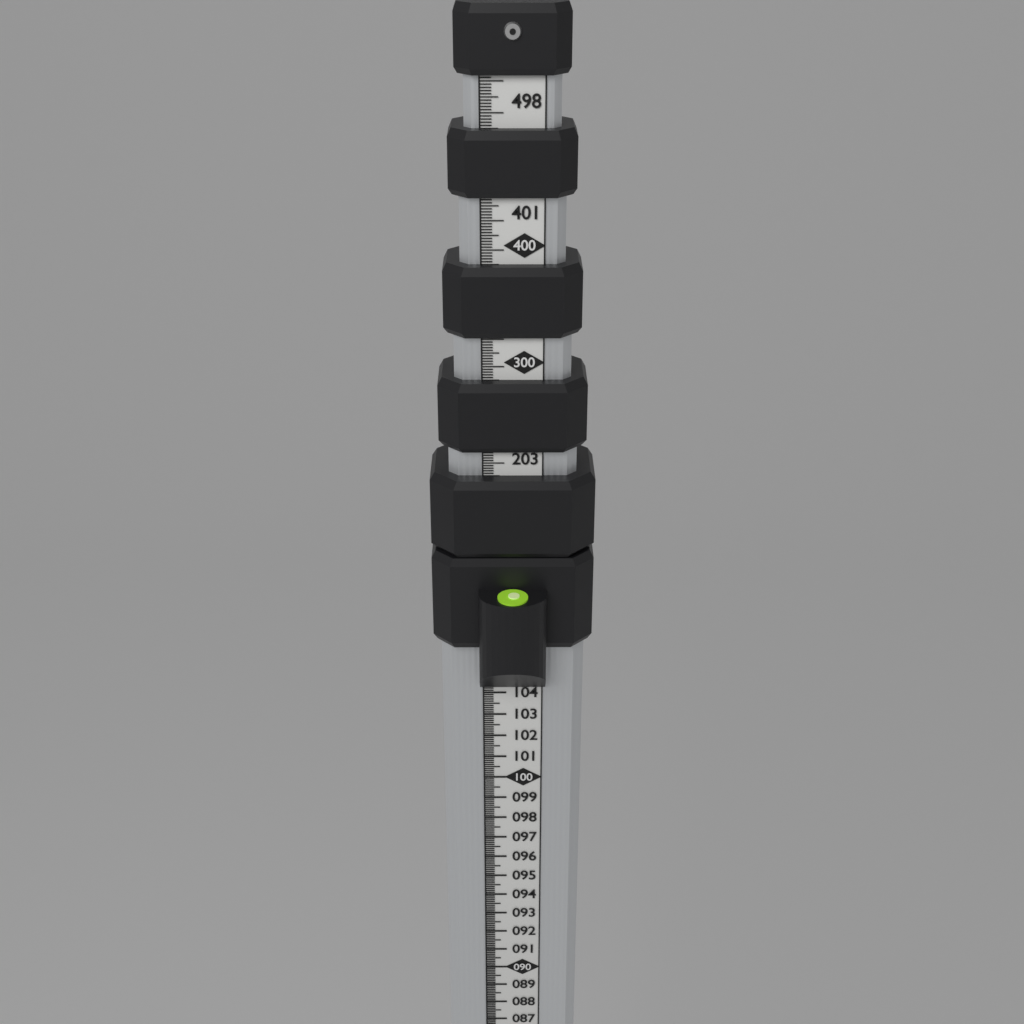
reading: 104.3 (no unit)
